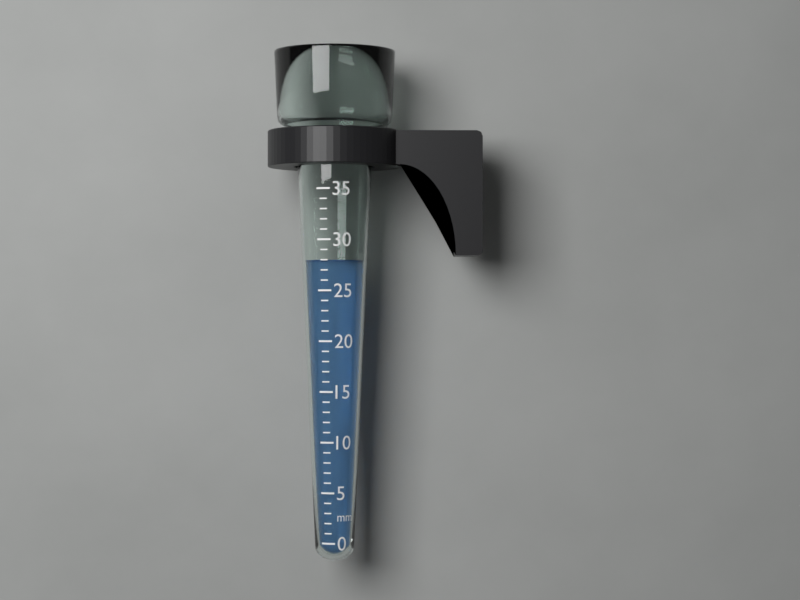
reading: 28 mm
